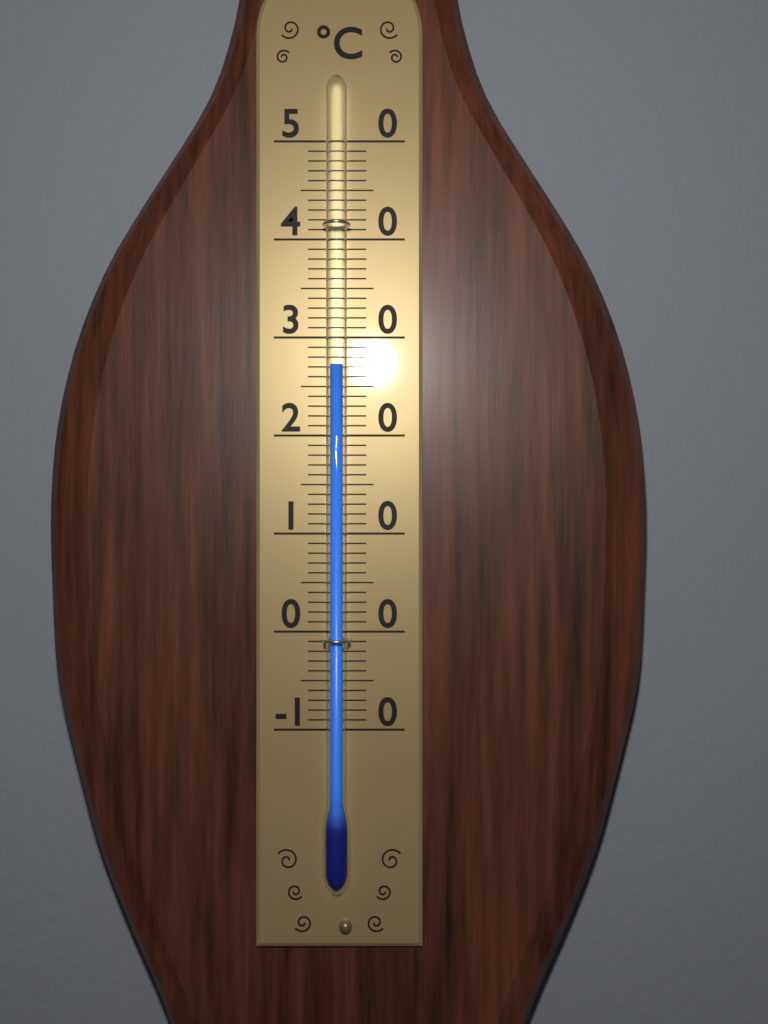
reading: 27 °C
